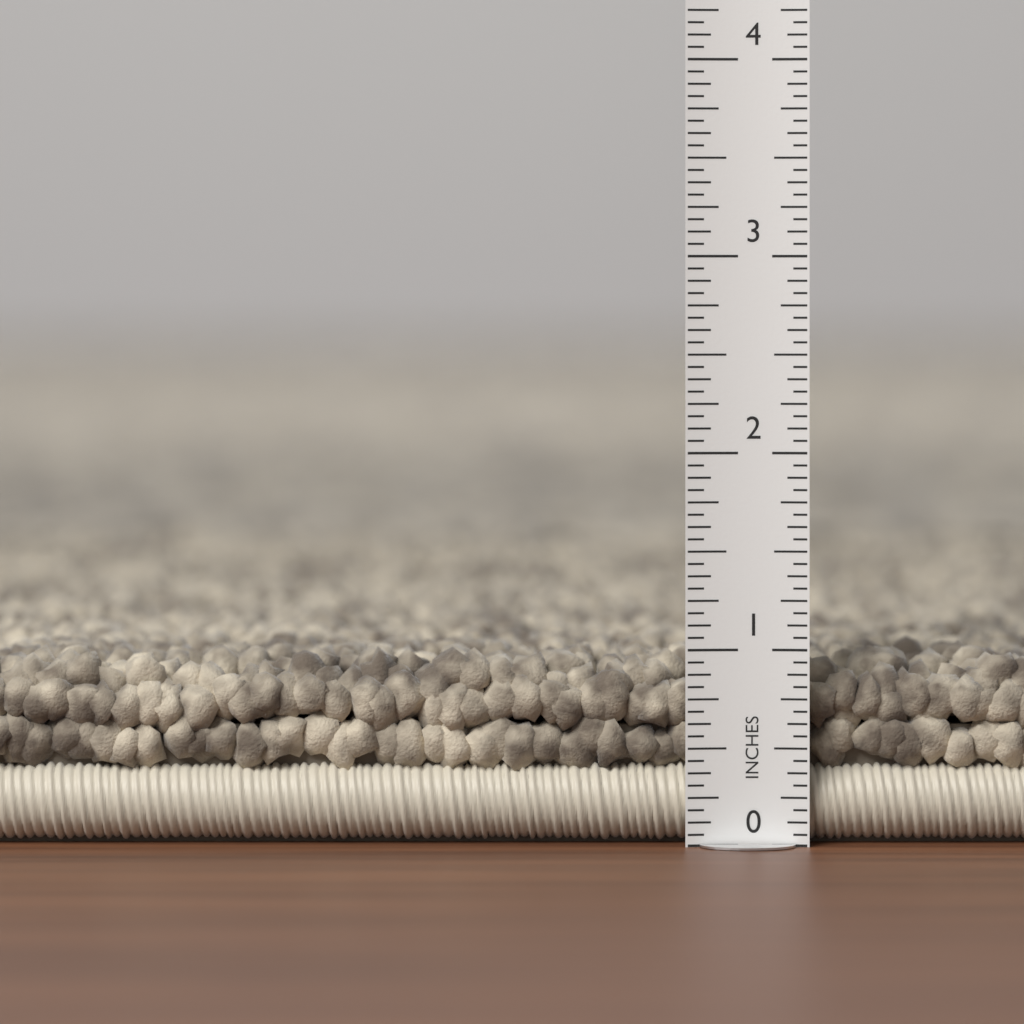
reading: 1.0000 in
